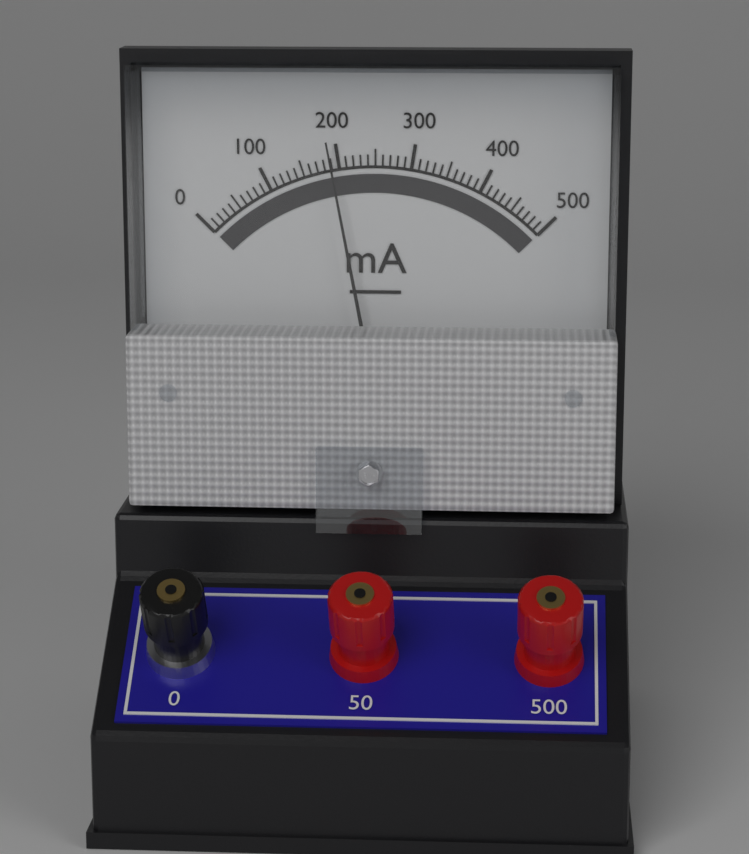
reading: 190 mA
